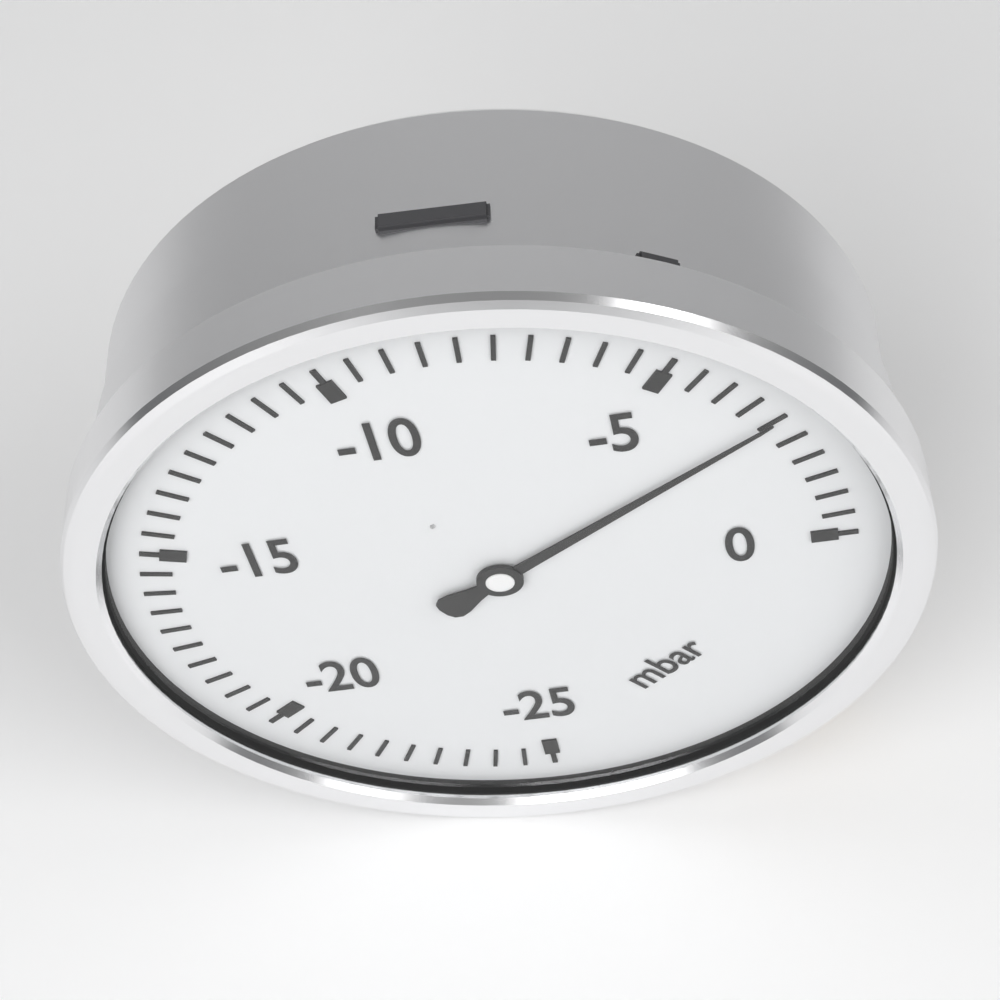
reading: -3.0 mbar
